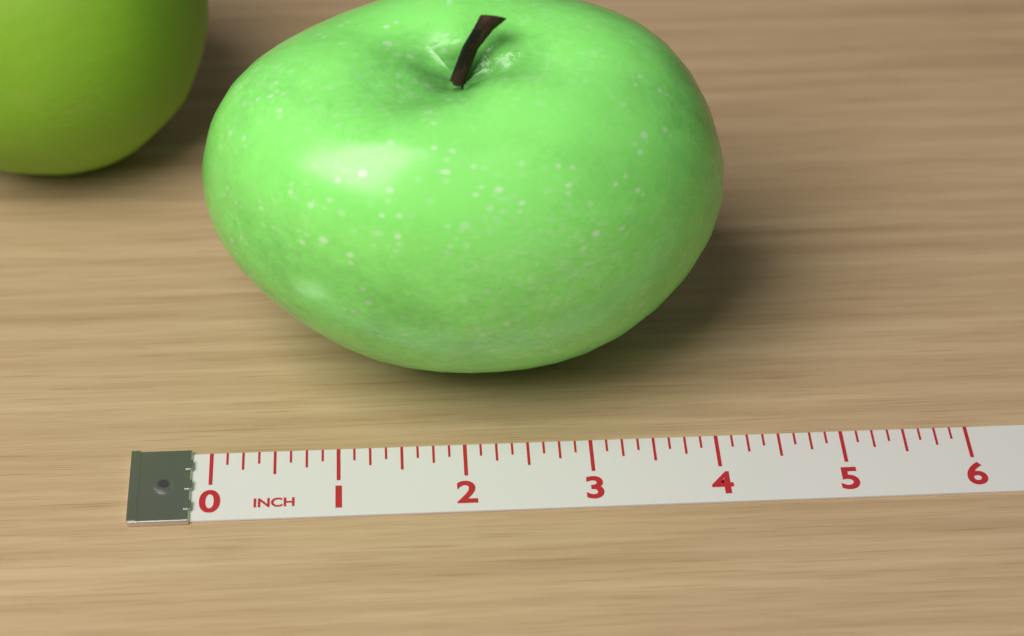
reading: 4.125 inch
